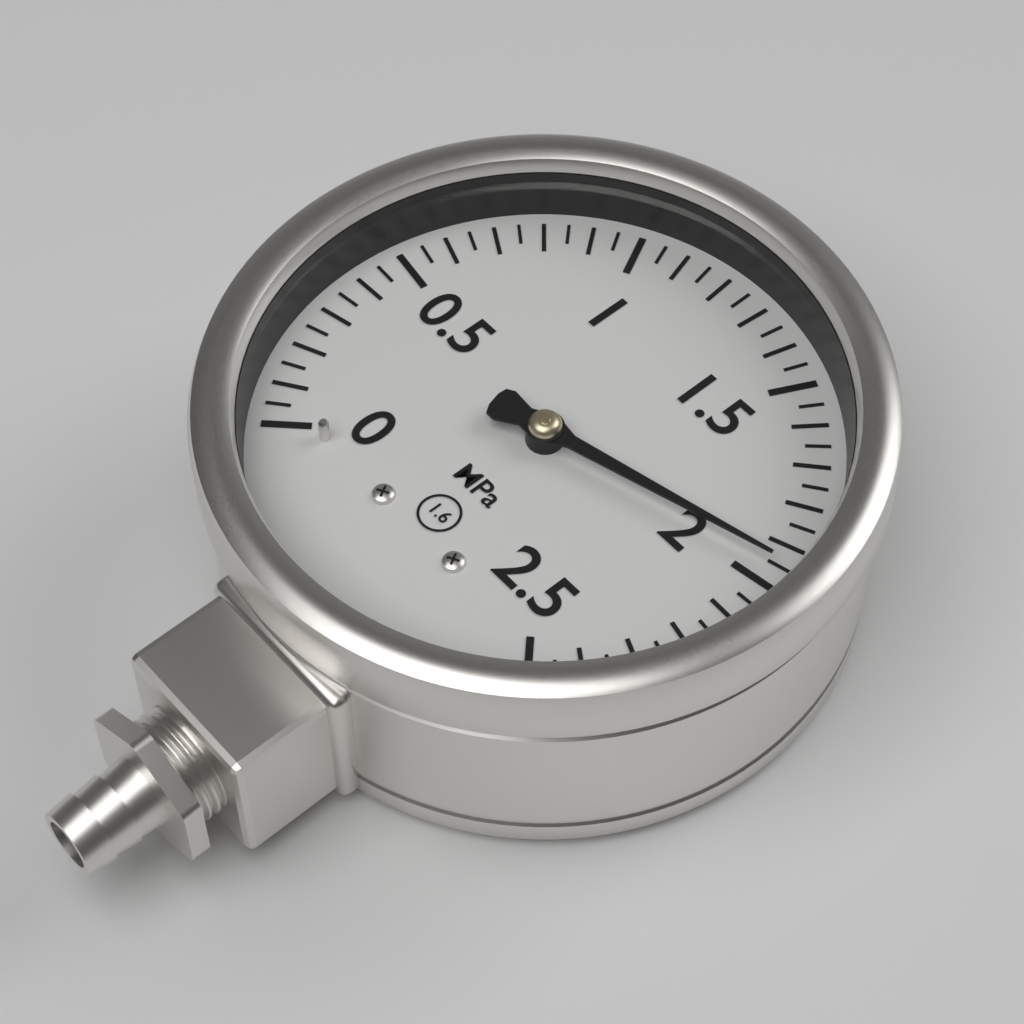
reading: 1.95 MPa
